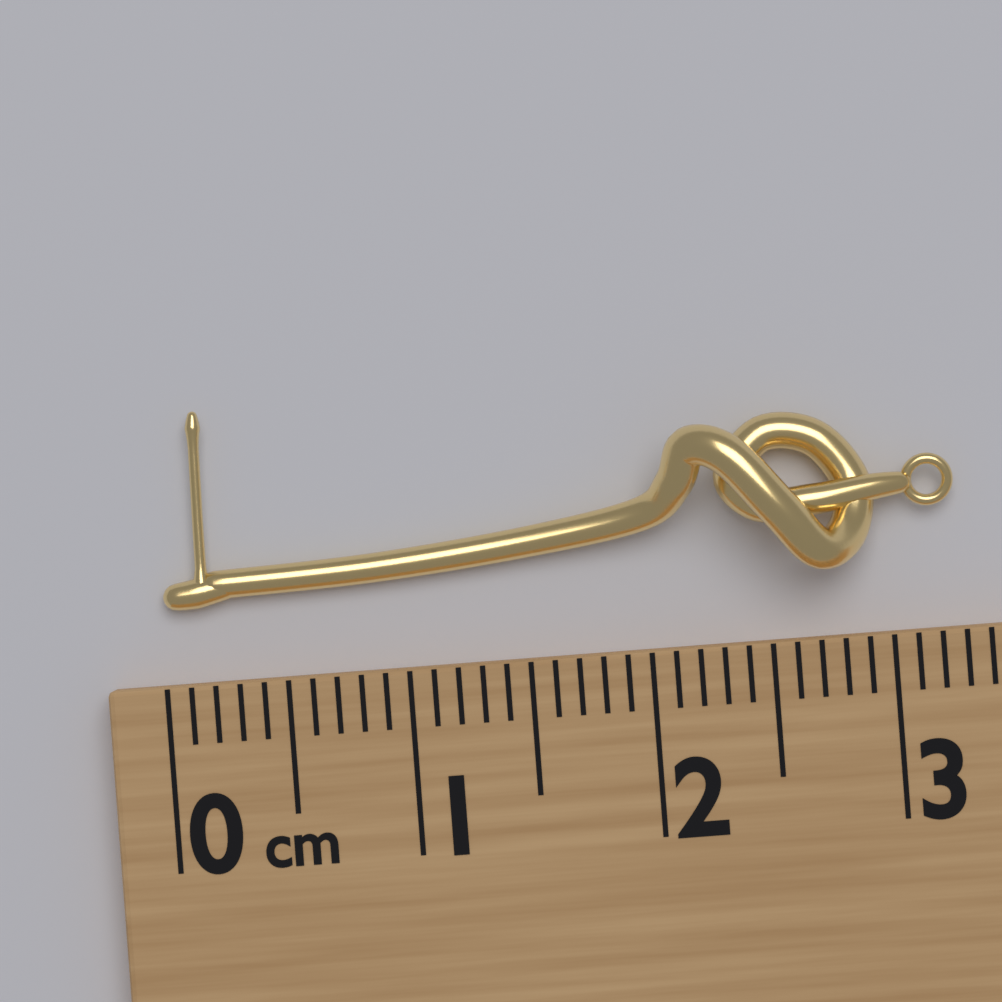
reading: 3.3 cm
